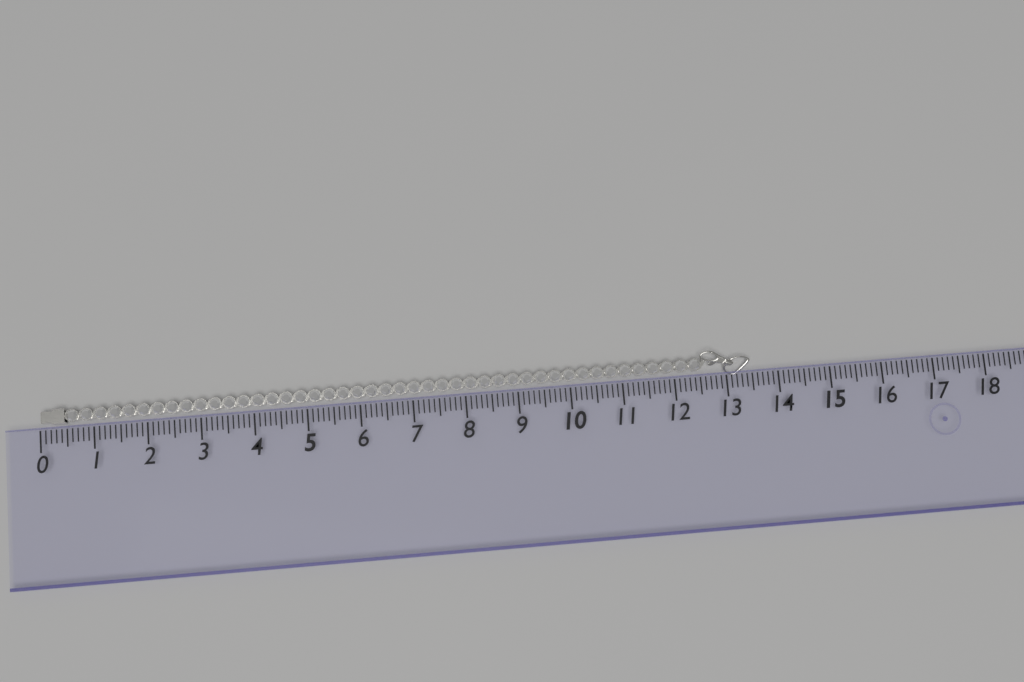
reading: 13.5 (no unit)
